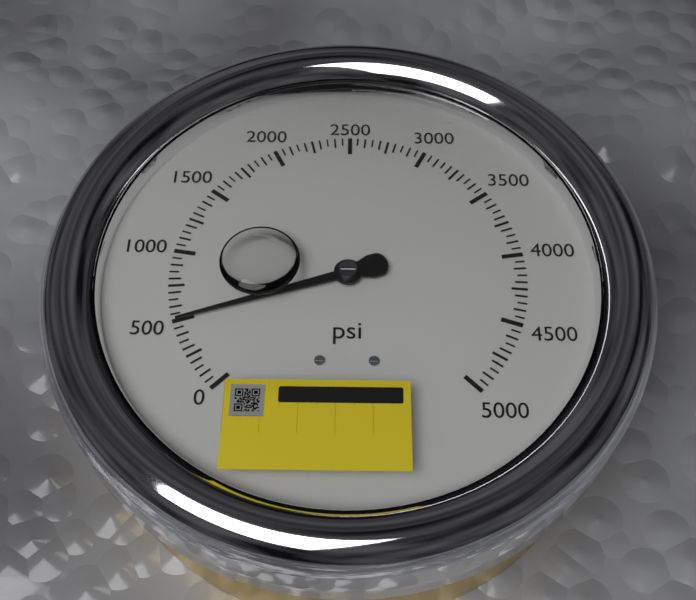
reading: 500 psi
